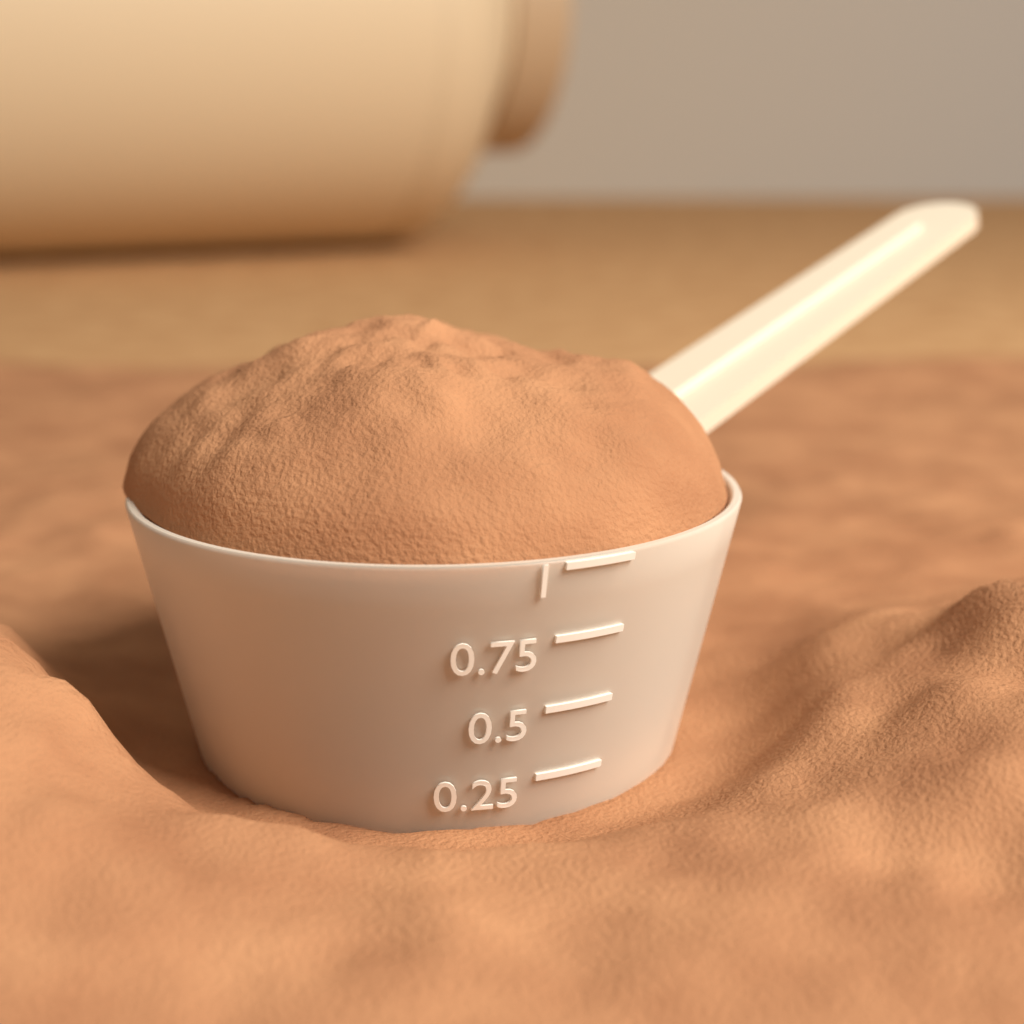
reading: 1.00 (no unit)
